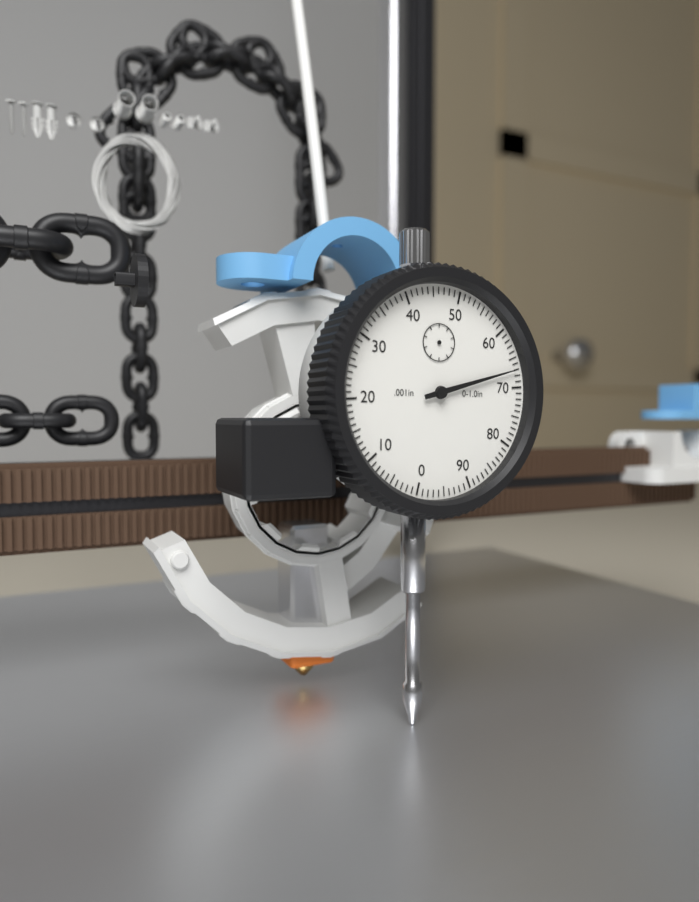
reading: 0.067 in
